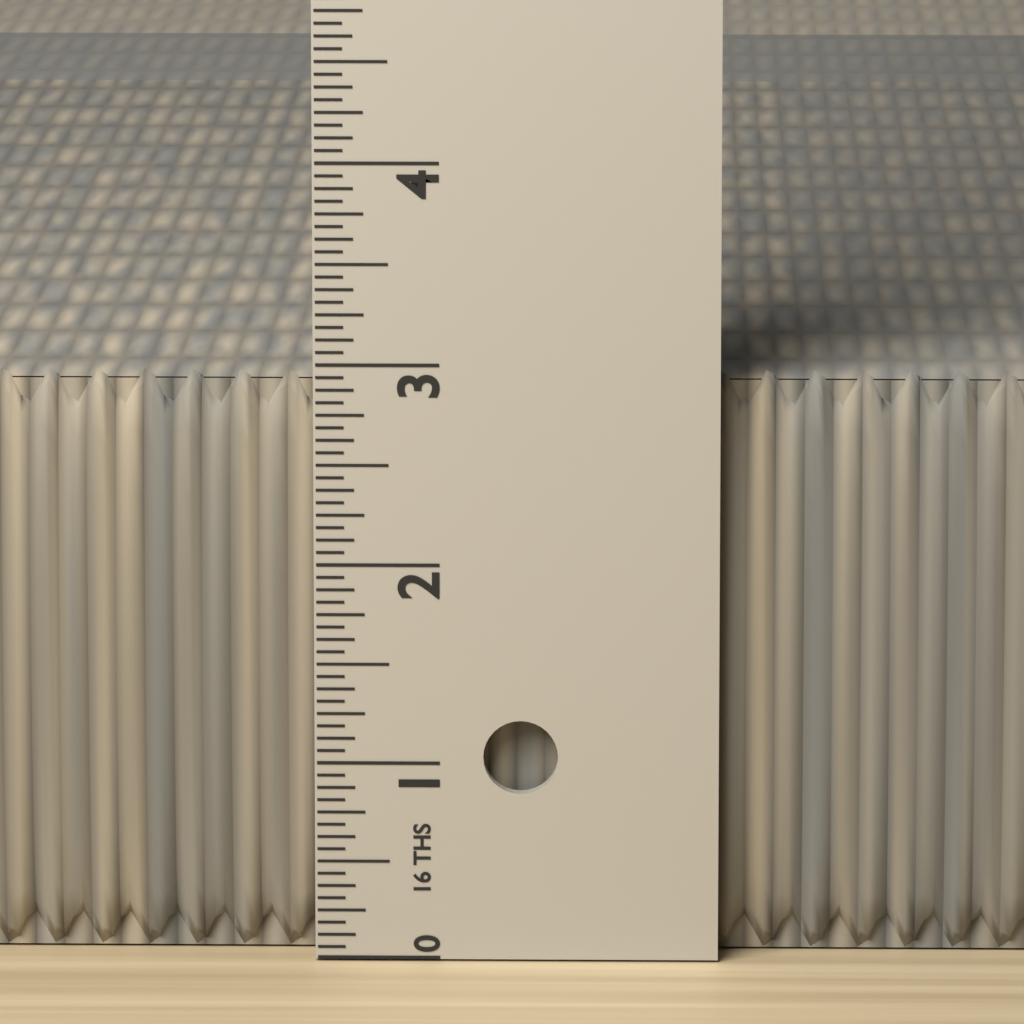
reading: 2.9375 in
